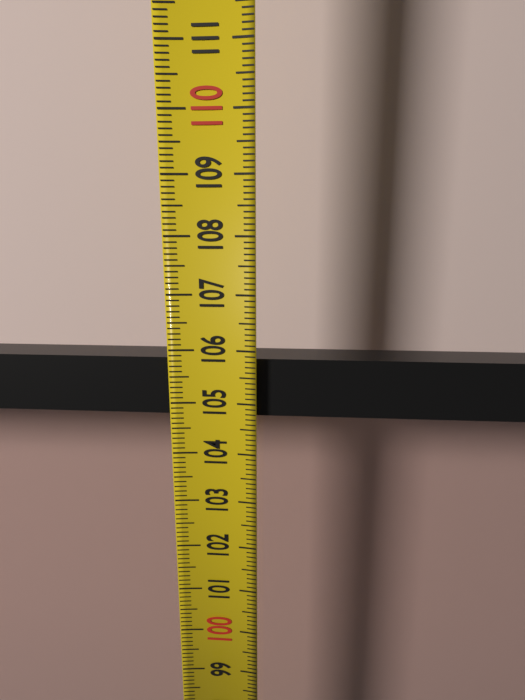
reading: 105.8 (no unit)
